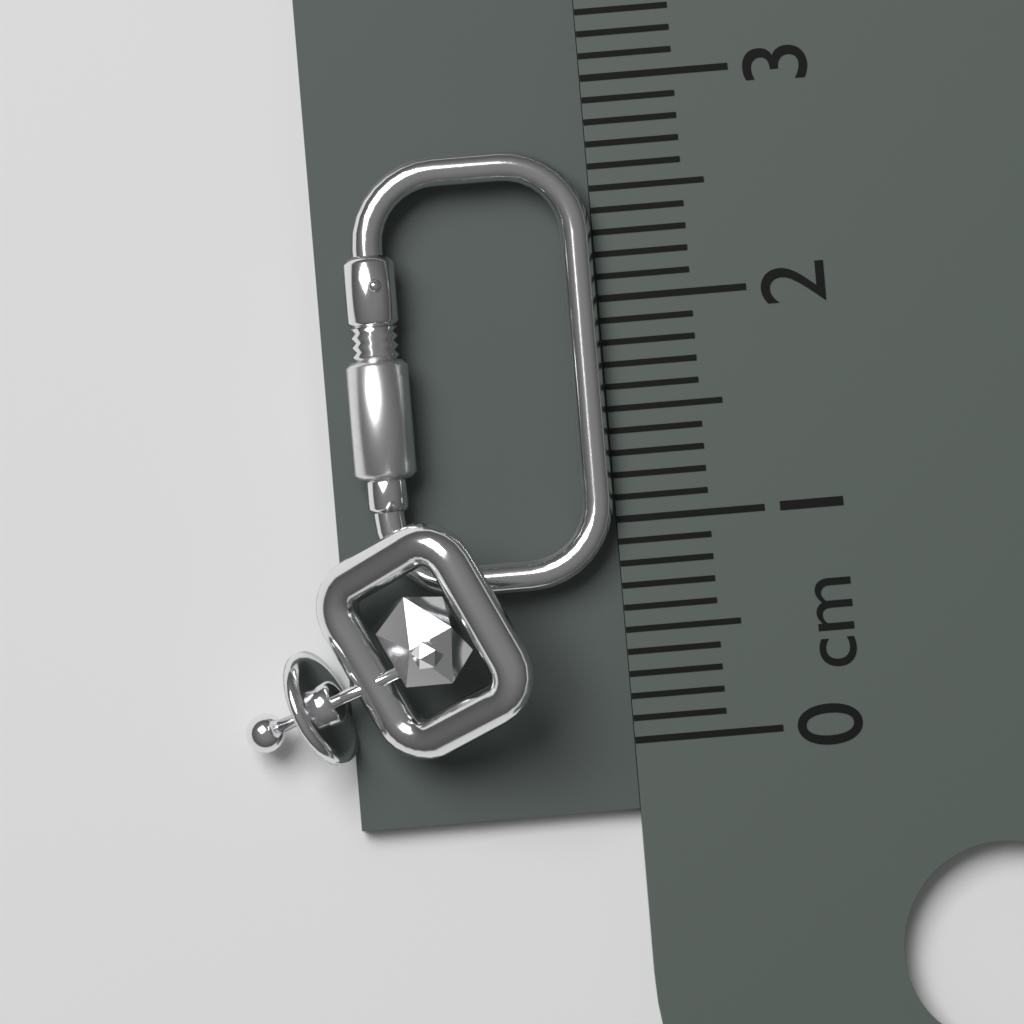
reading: 2.7 cm
